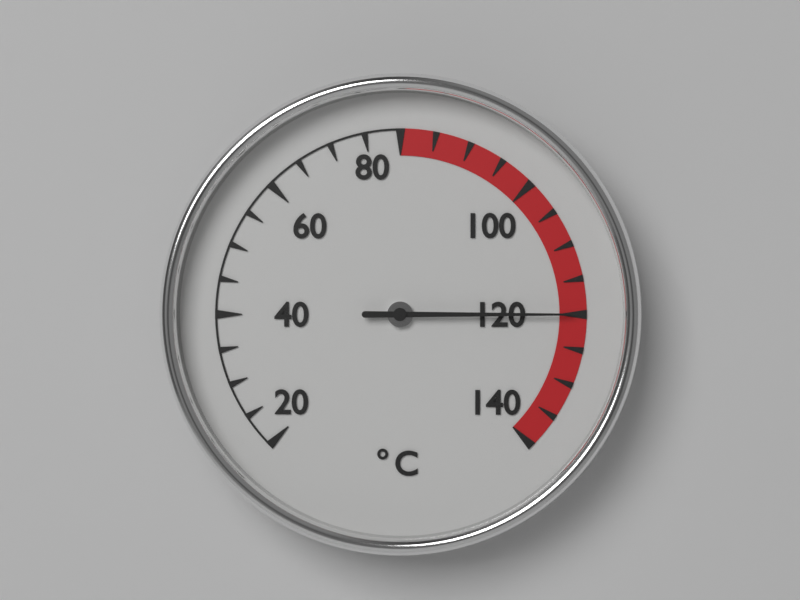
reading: 120 °C
